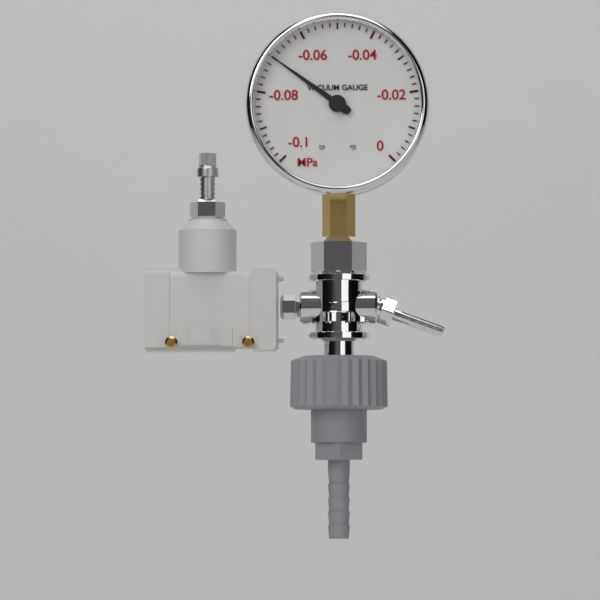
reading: -0.070 MPa
